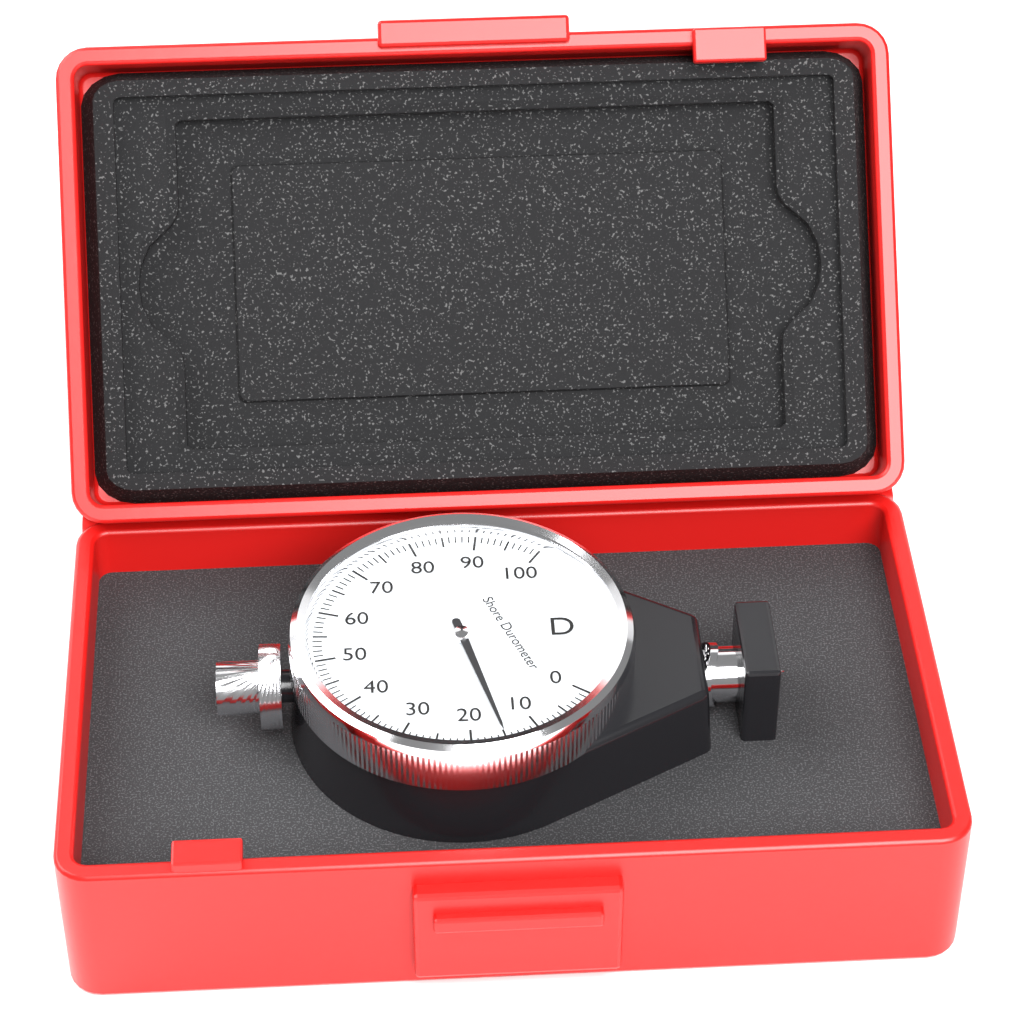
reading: 15 Shore D
